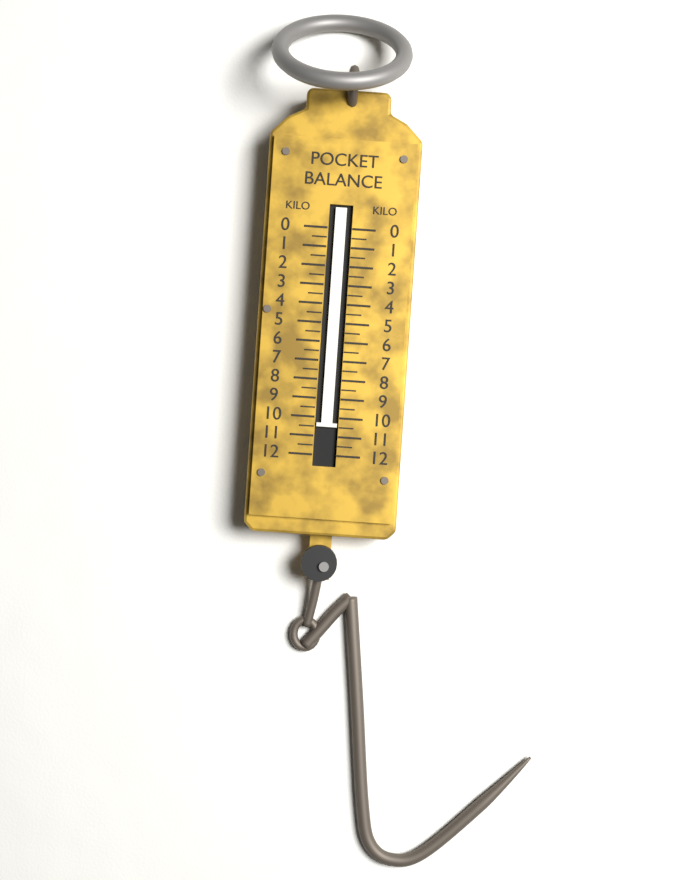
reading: 10.5 kg
